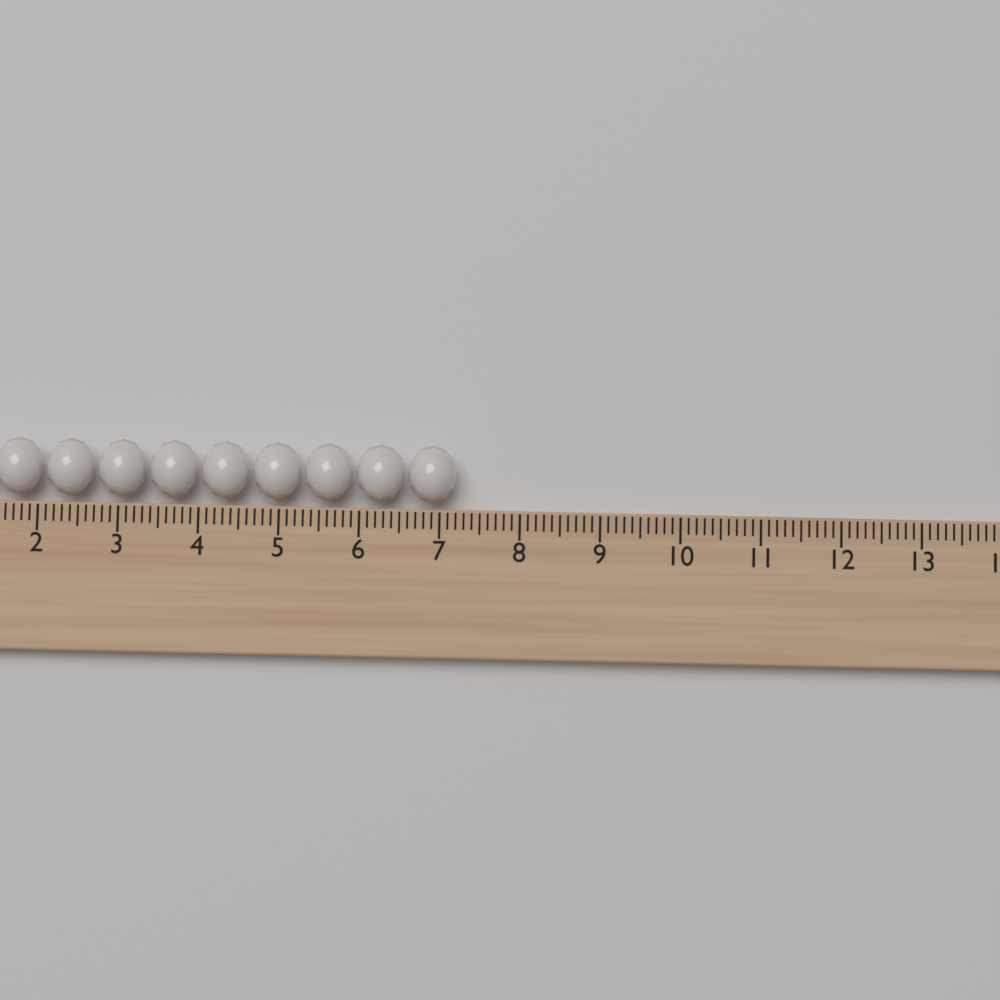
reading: 7.2 (no unit)
